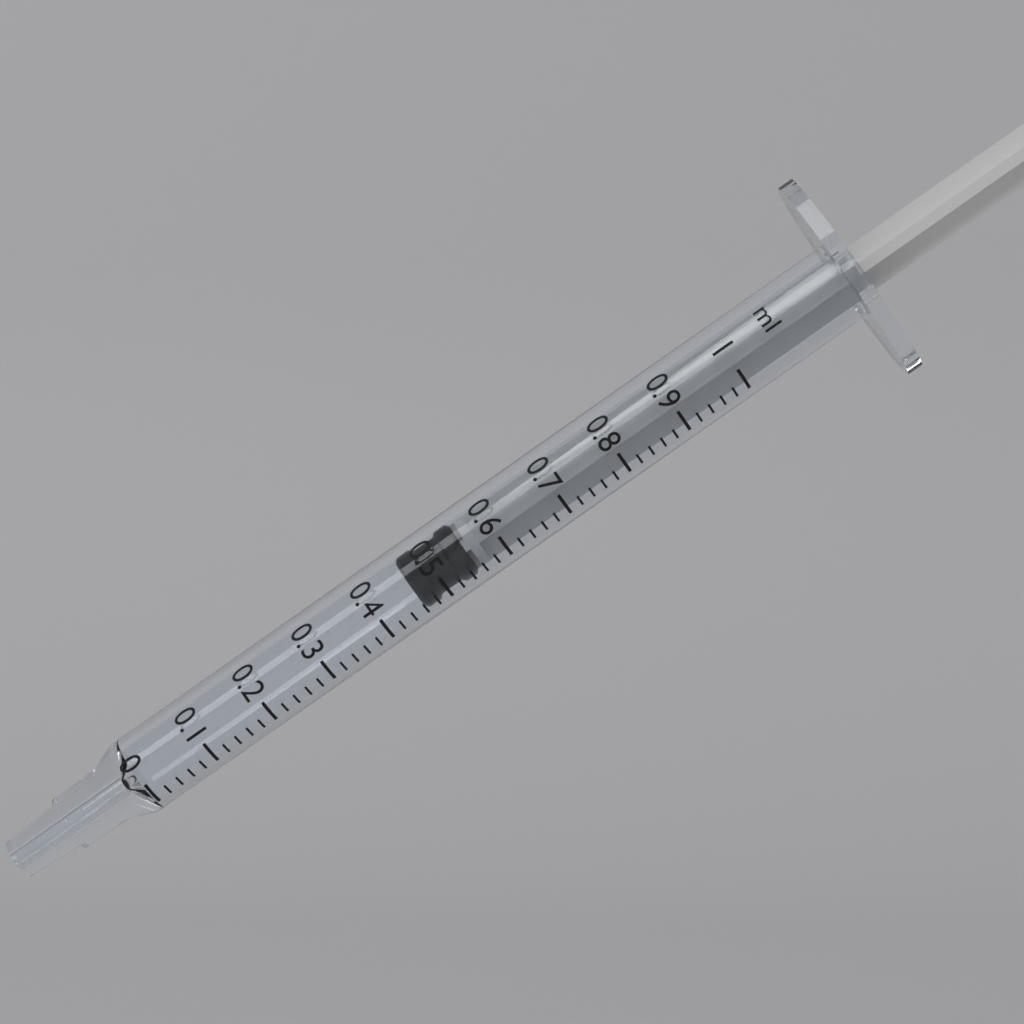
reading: 0.46 ml
